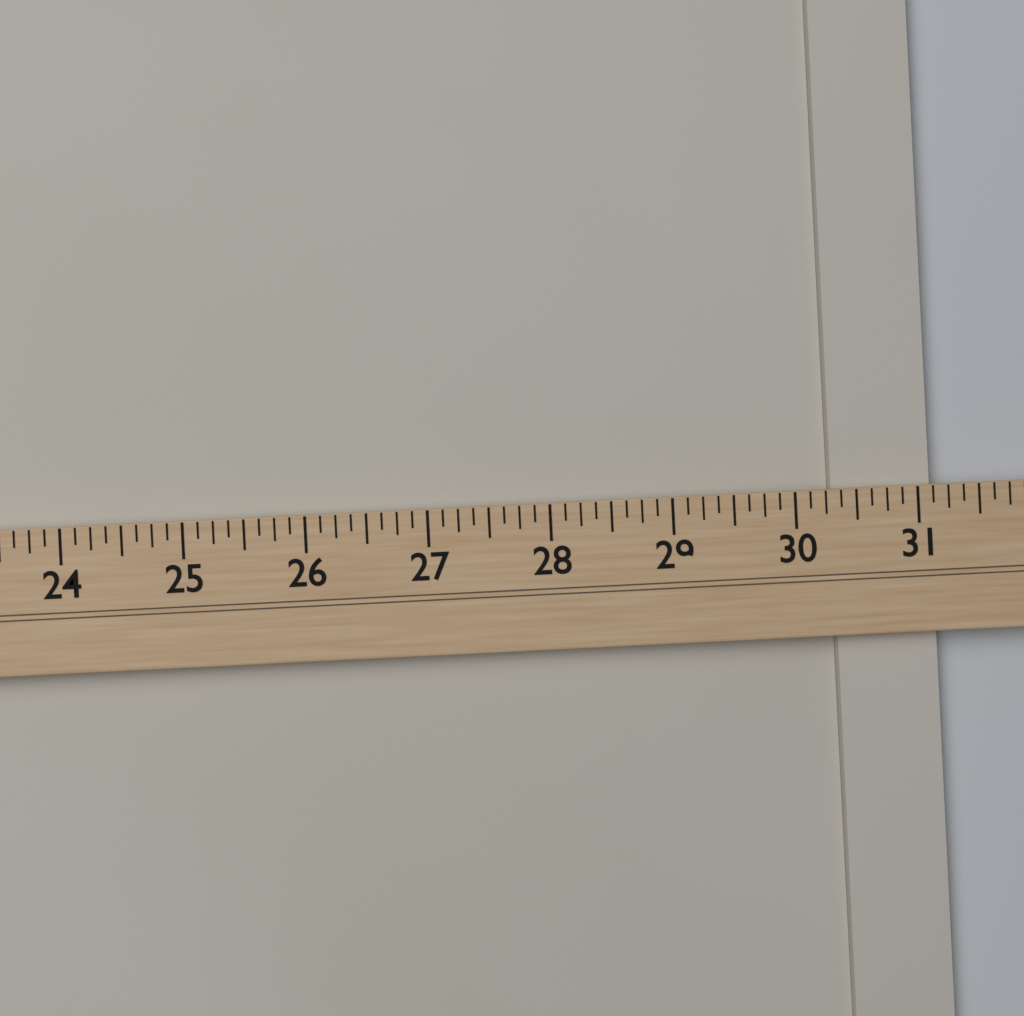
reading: 31.125 (no unit)
